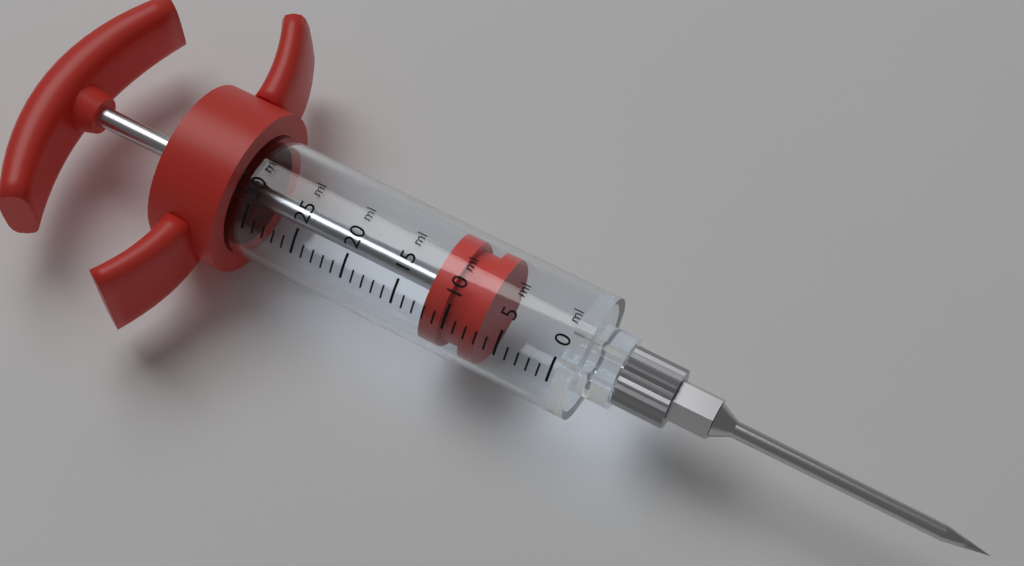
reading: 7 ml
